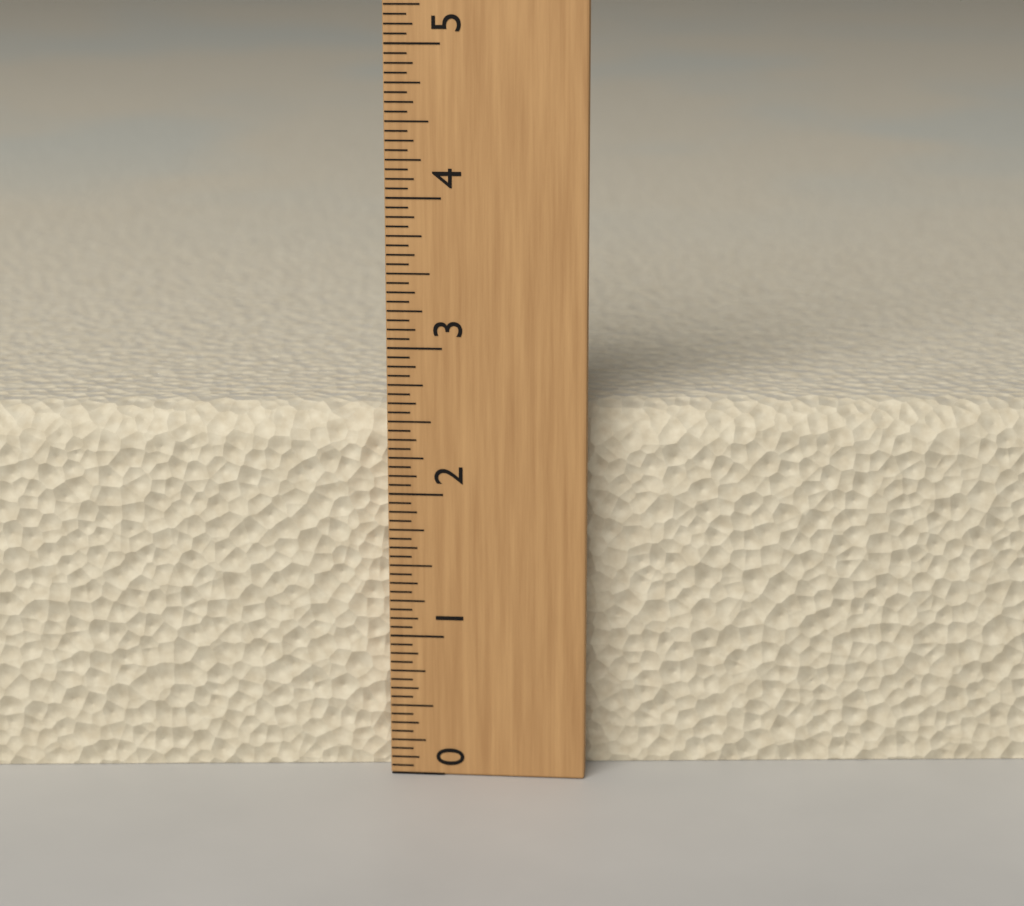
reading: 2.5625 (no unit)
